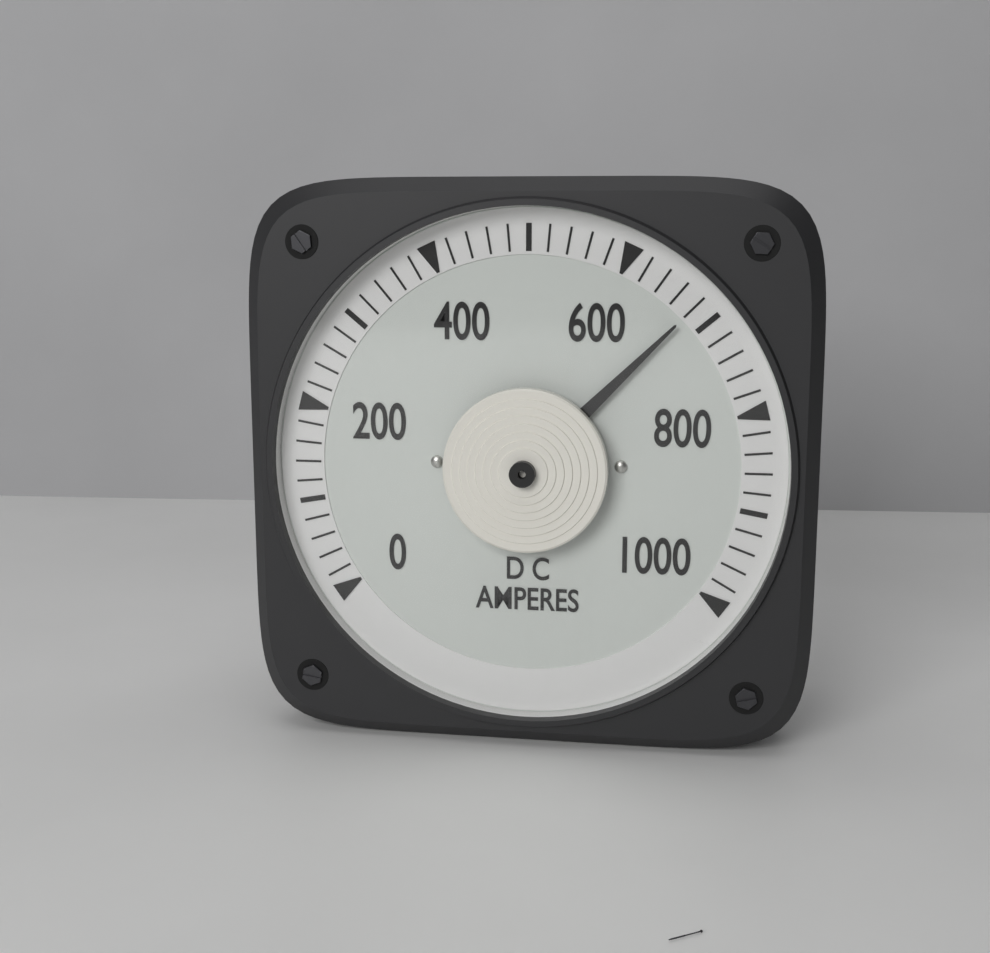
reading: 680 A
